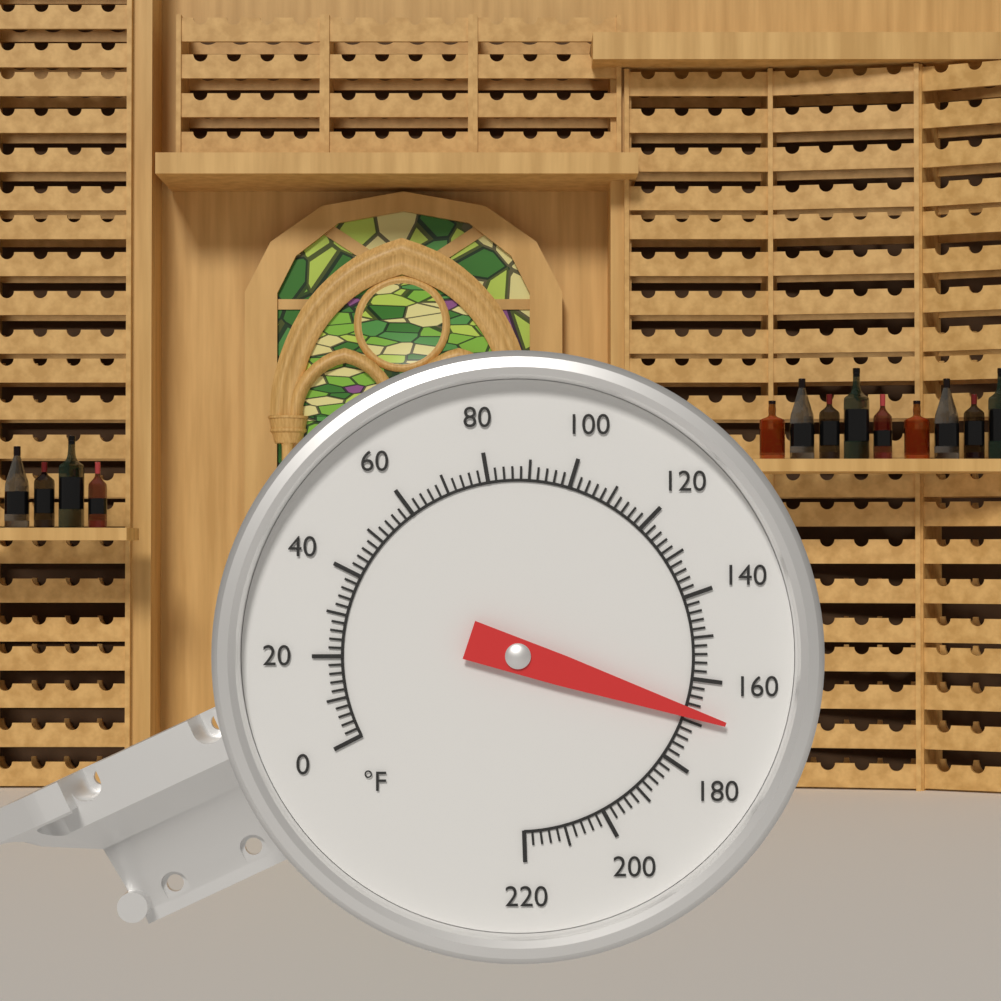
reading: 168 °F
